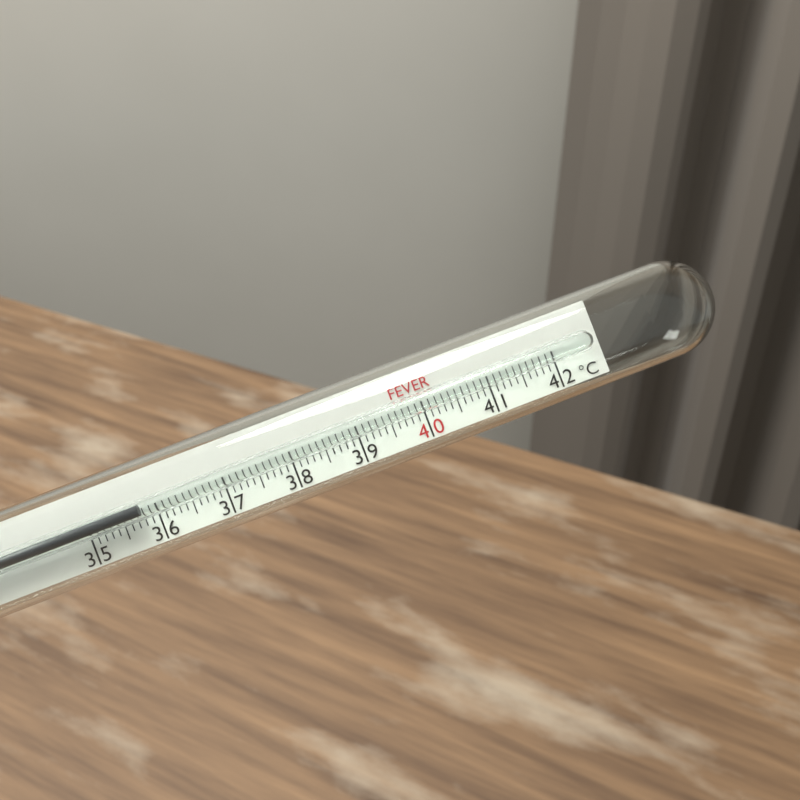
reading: 35.8 °C
